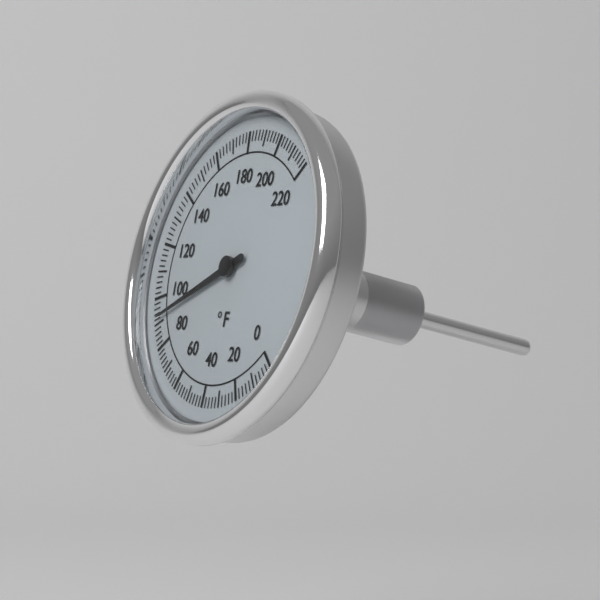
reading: 92 °F
